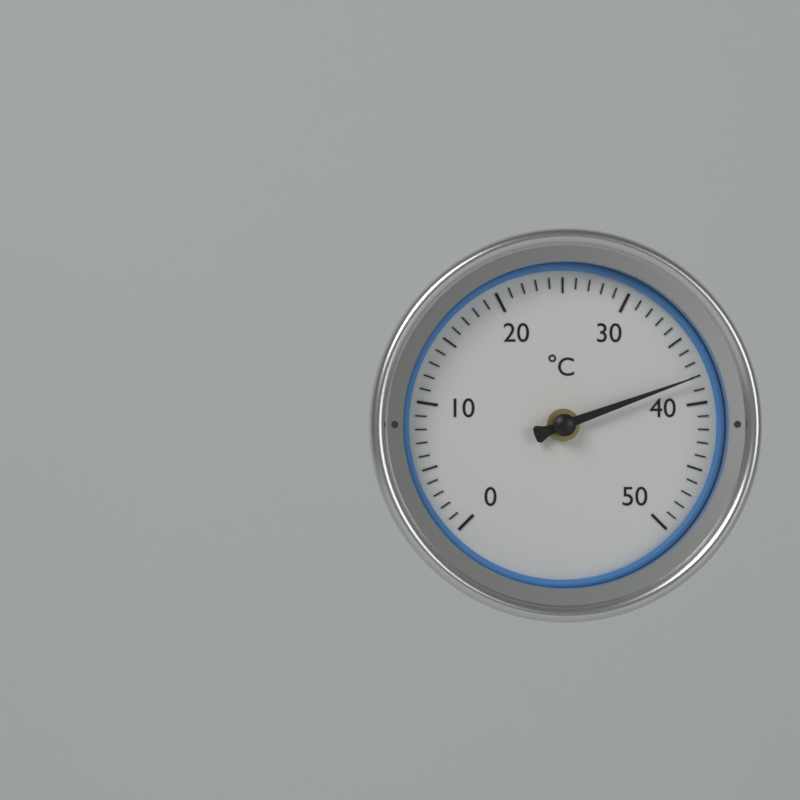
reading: 38 °C
